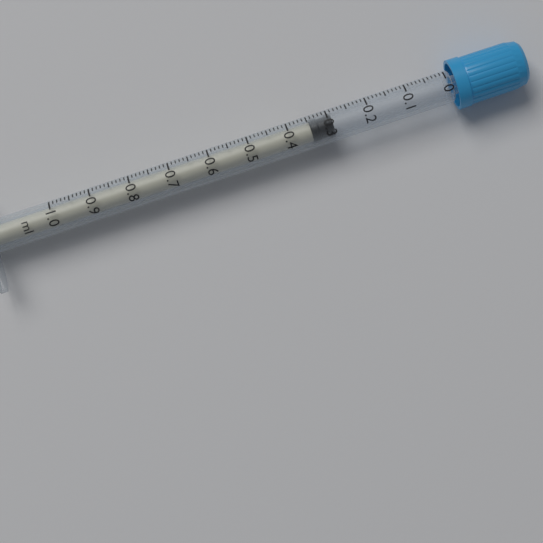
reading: 0.29 ml
